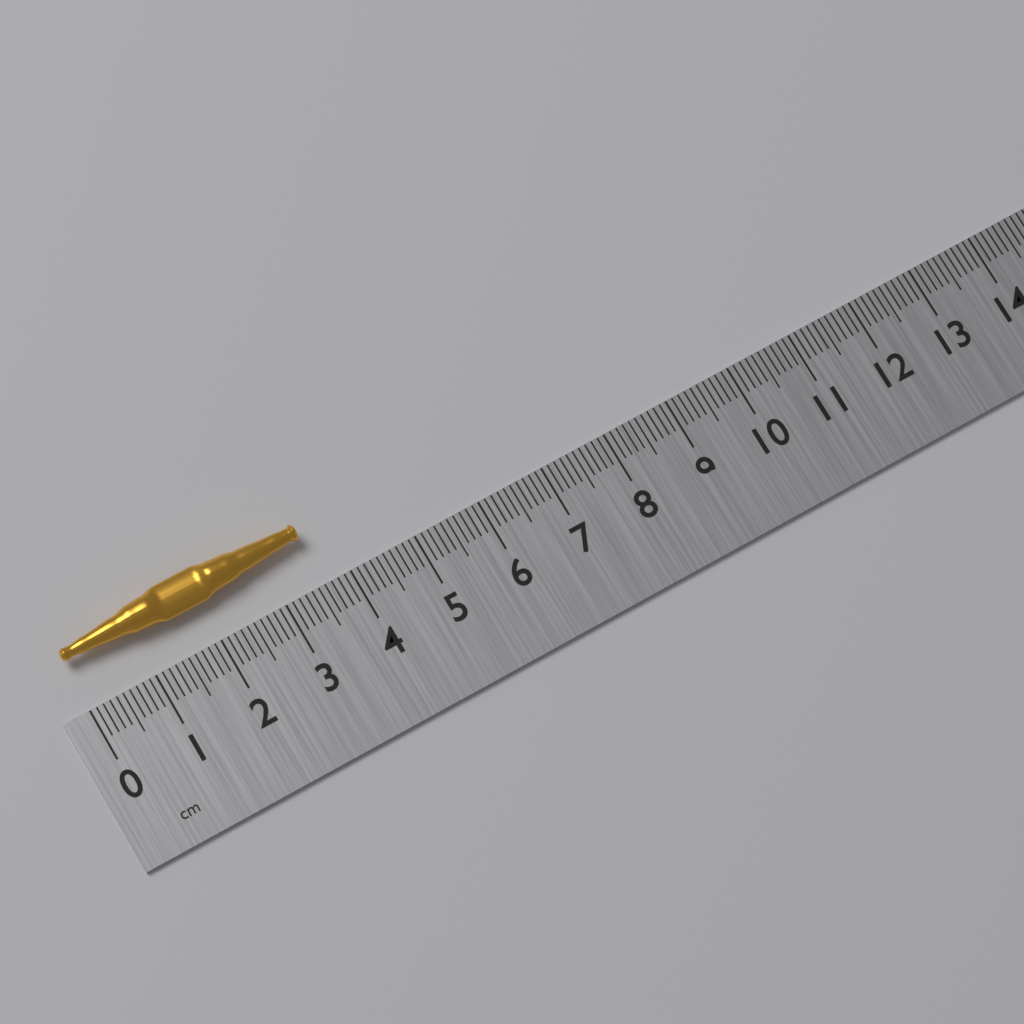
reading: 3.6 cm
